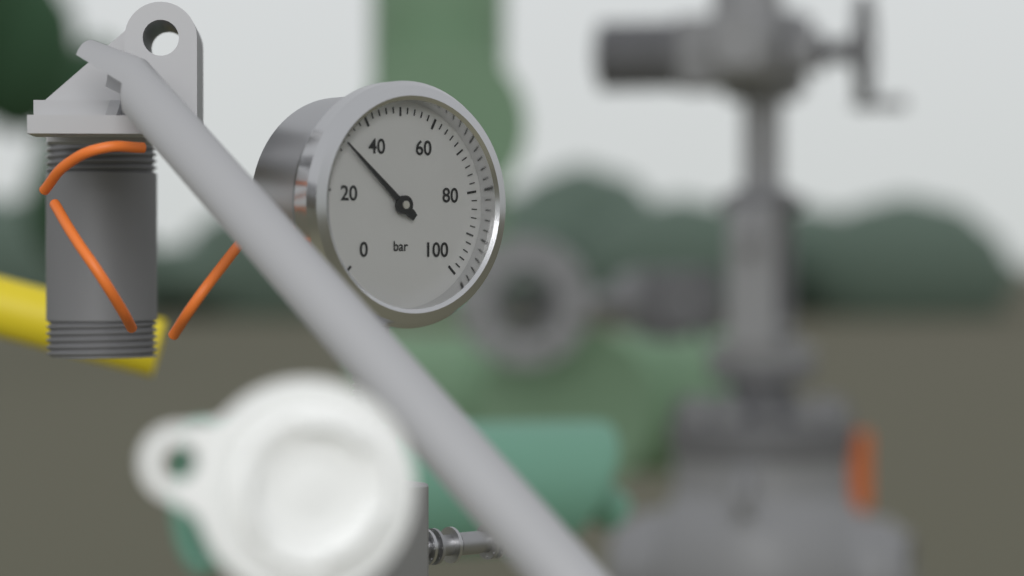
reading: 32 bar
